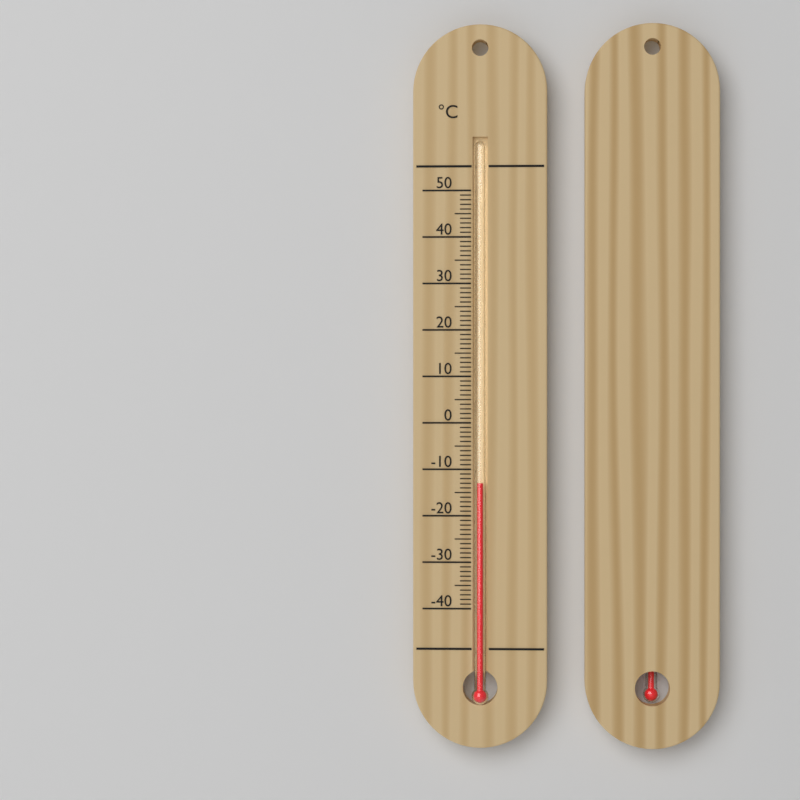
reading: -13 °C
